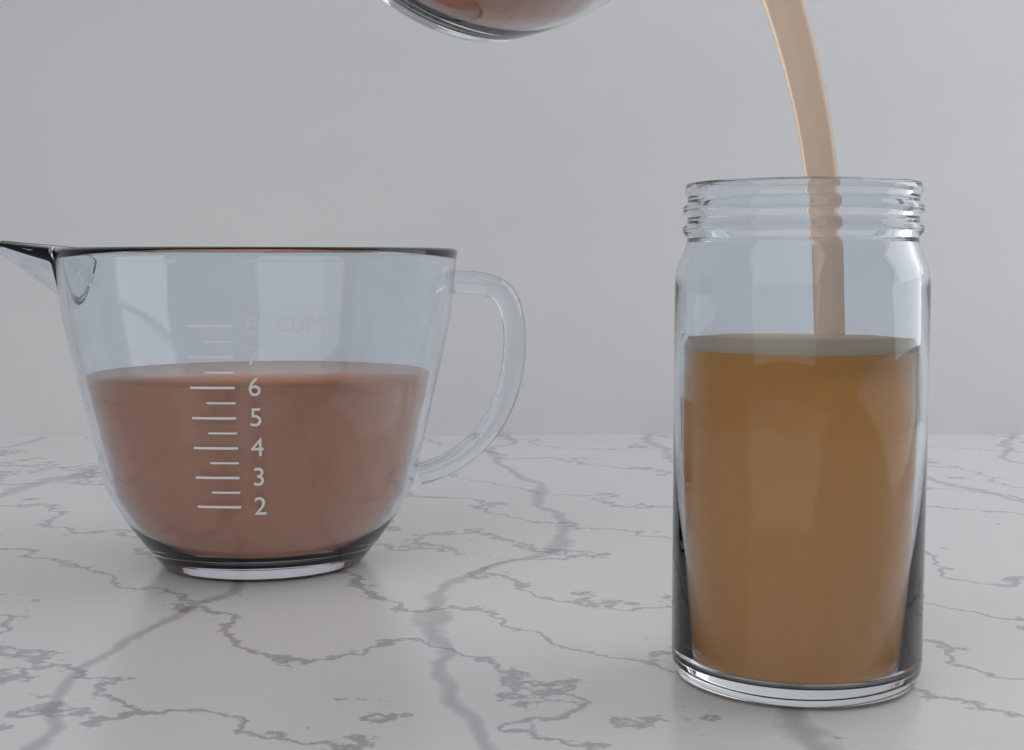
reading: 6.0 cups
